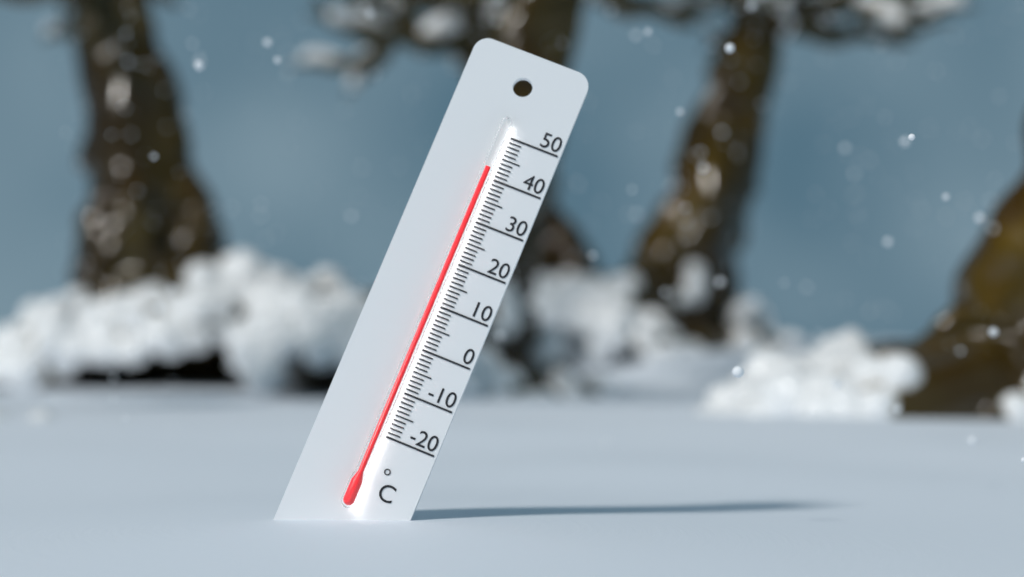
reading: 42 °C
